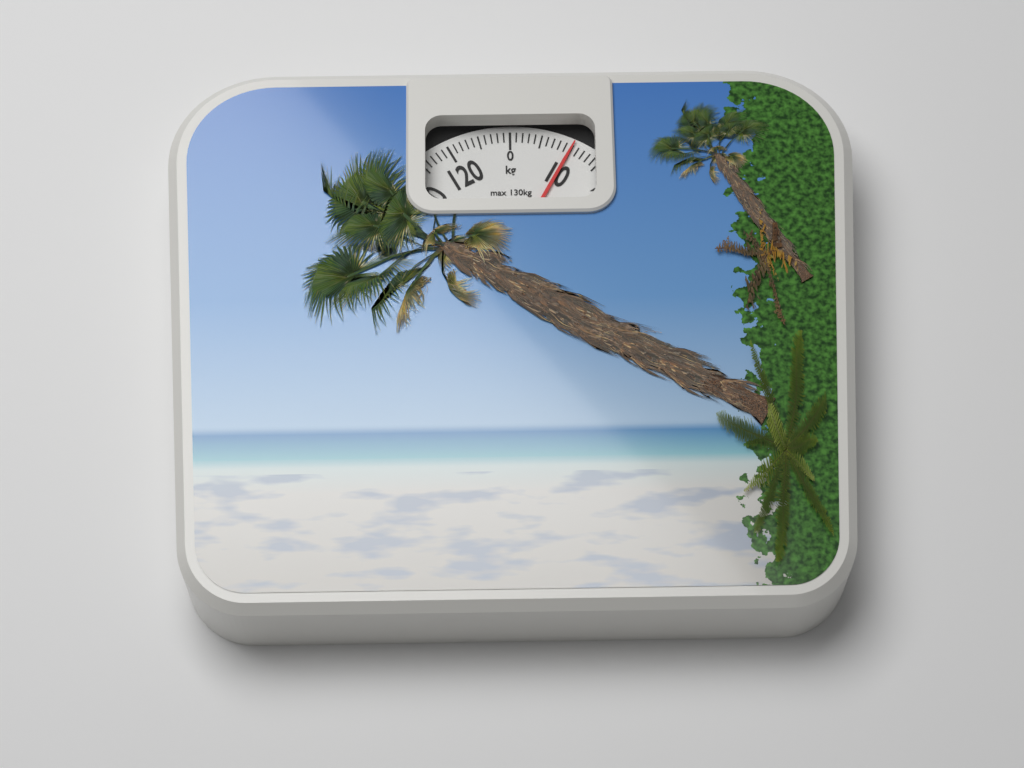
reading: 10 kg
